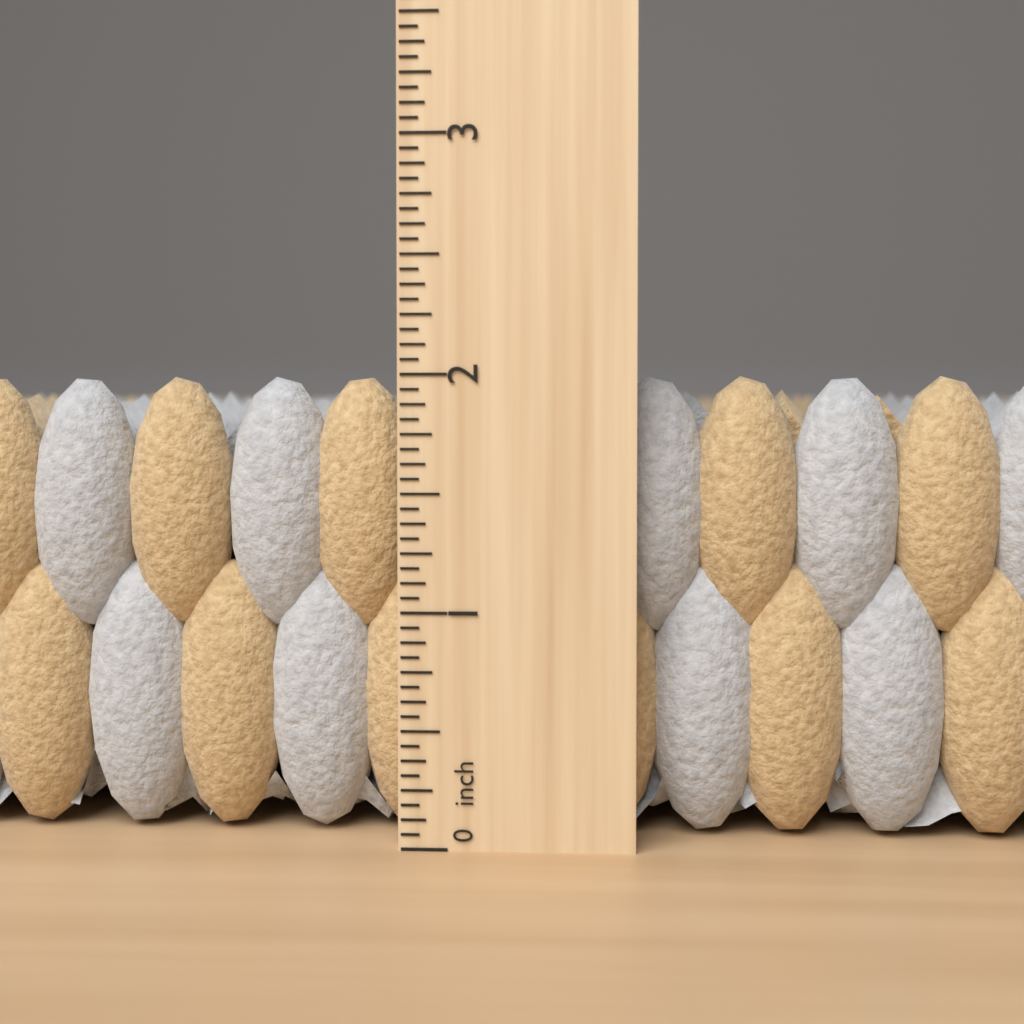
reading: 2.0000 inch
